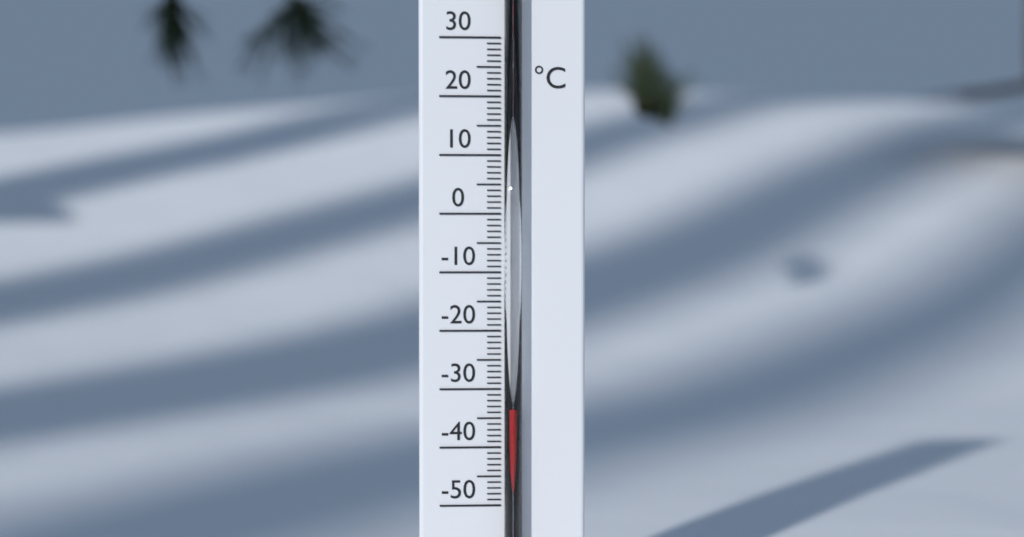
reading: -33 °C
